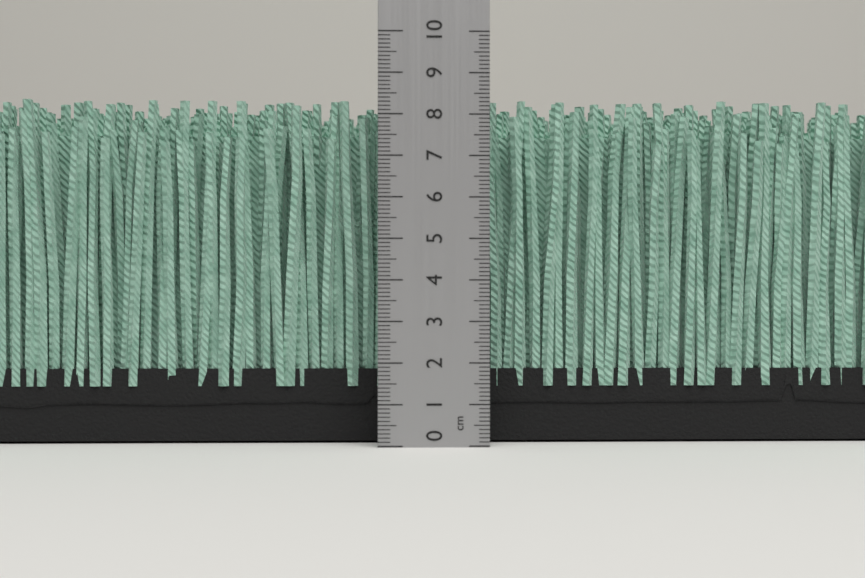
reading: 8.4 cm
